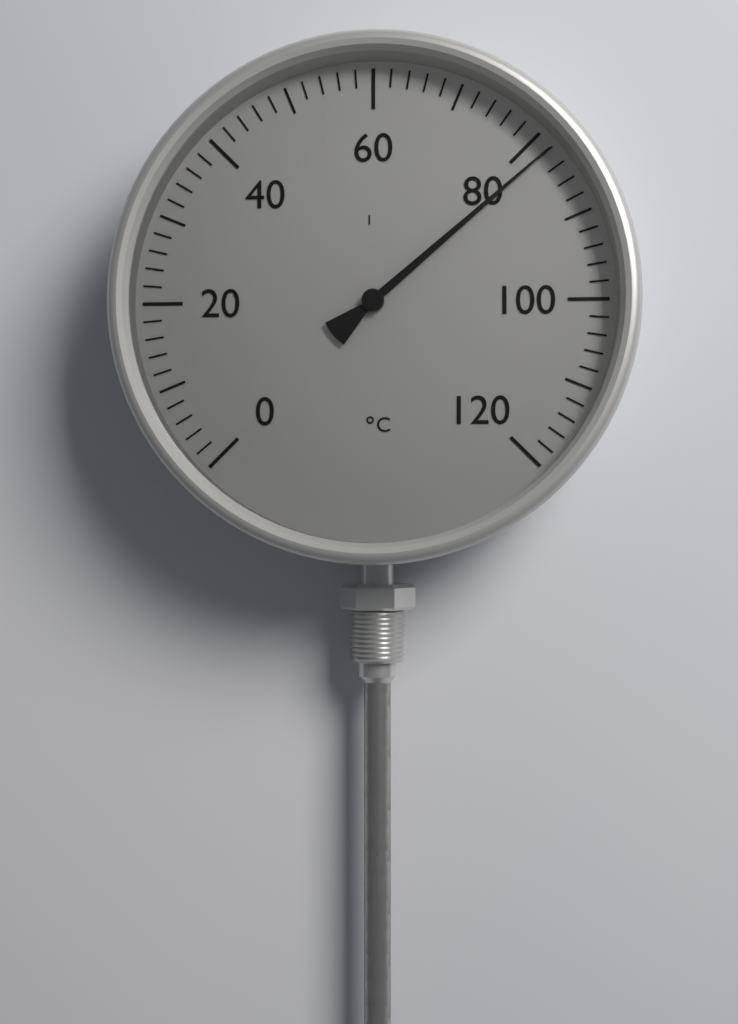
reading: 82 °C
